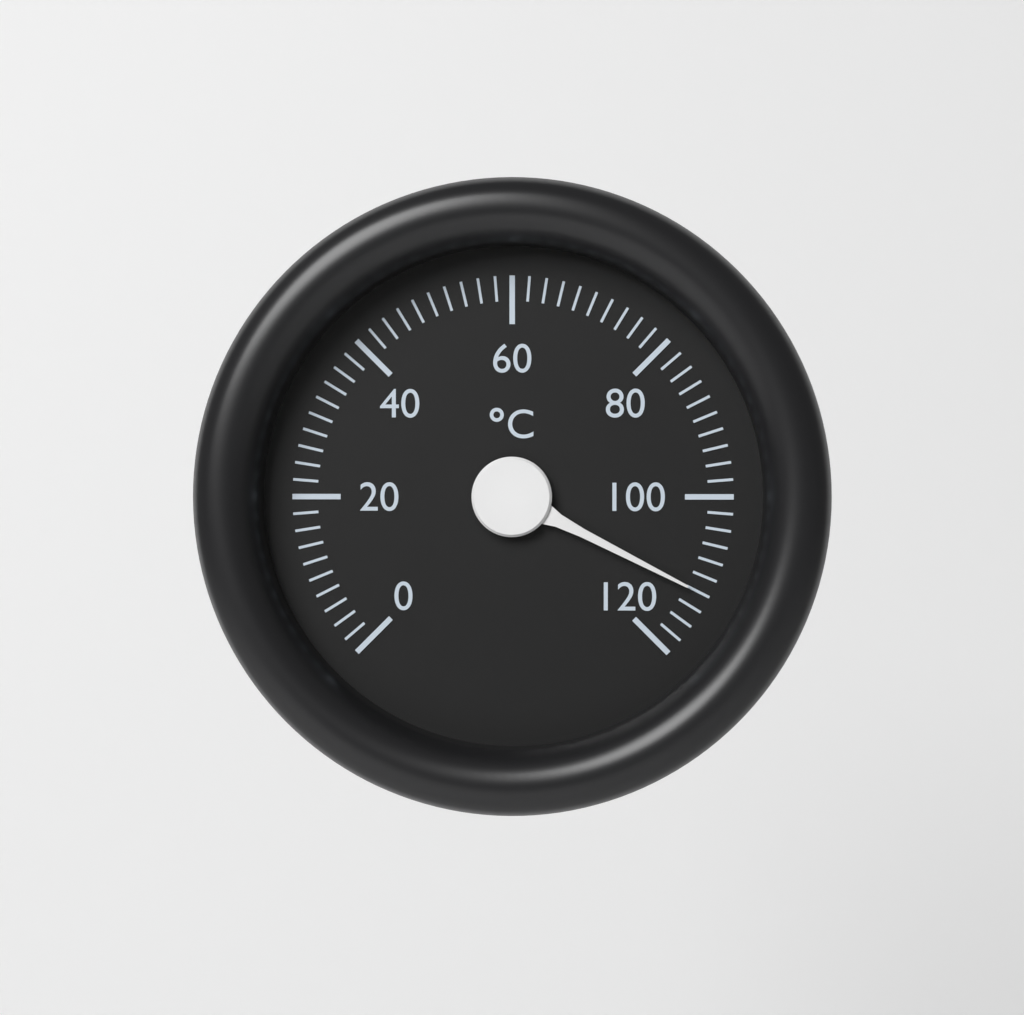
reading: 112 °C
